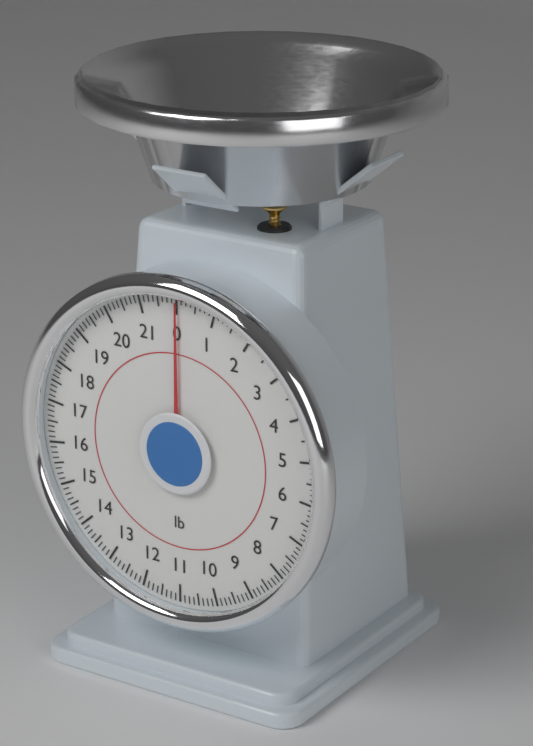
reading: 0.000 lb
